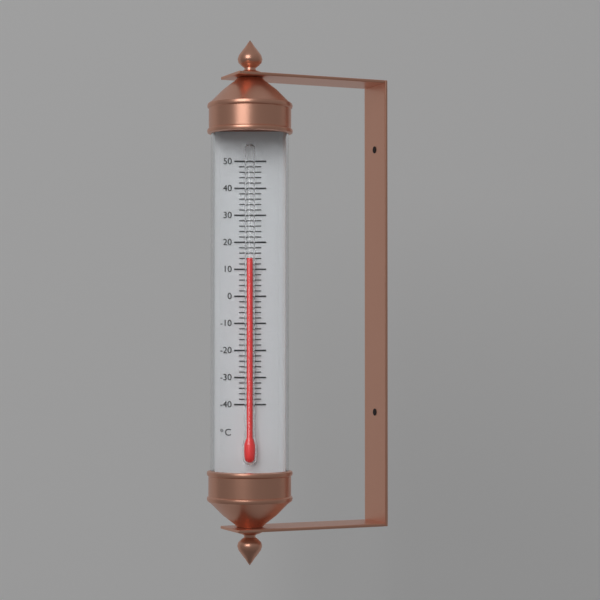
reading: 14 °C
